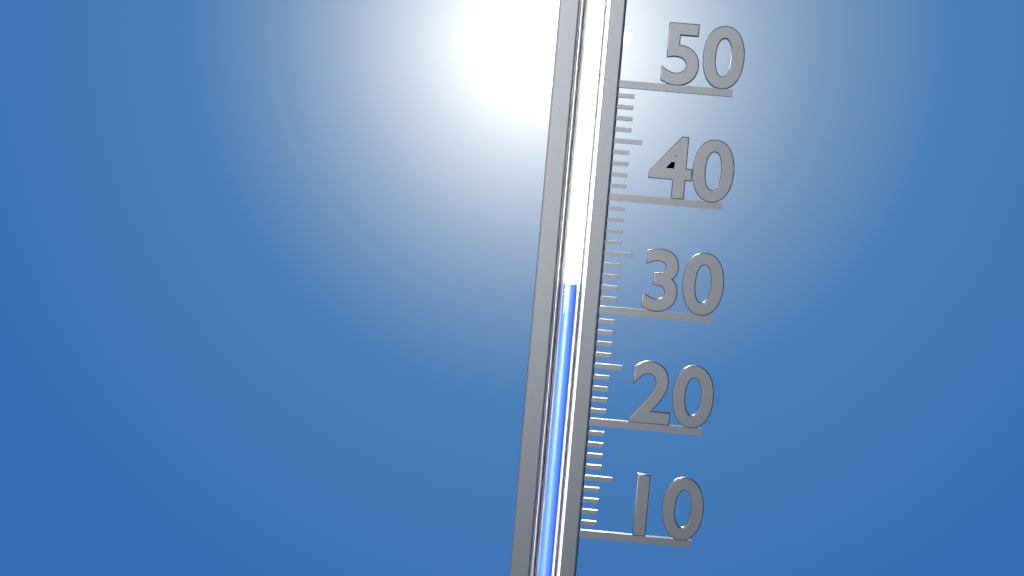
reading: 32 (no unit)
